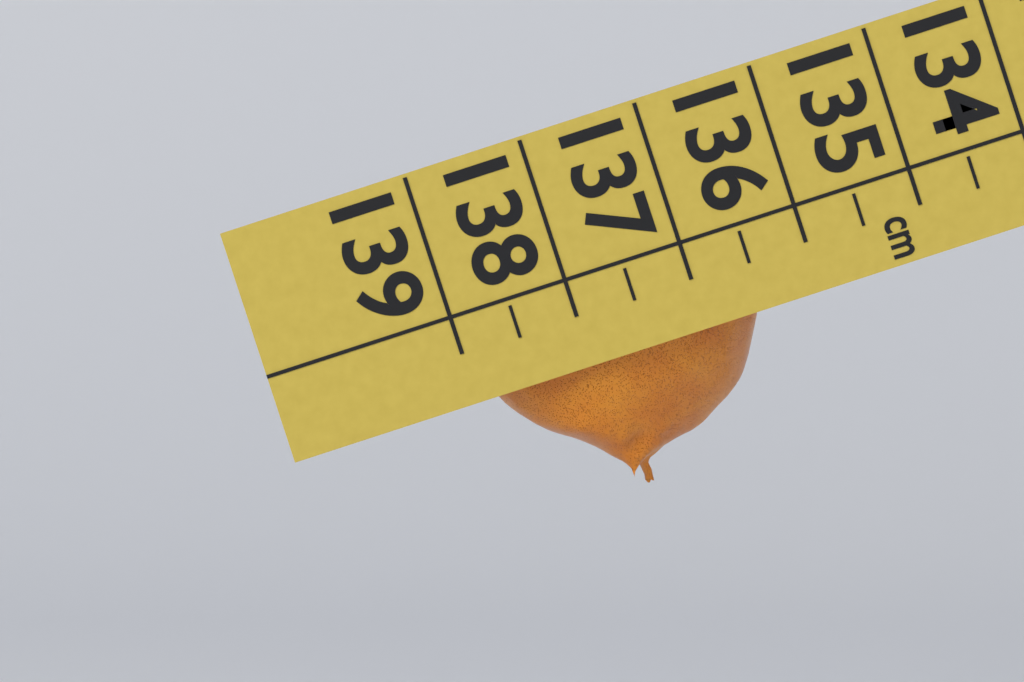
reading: 136.5 cm
